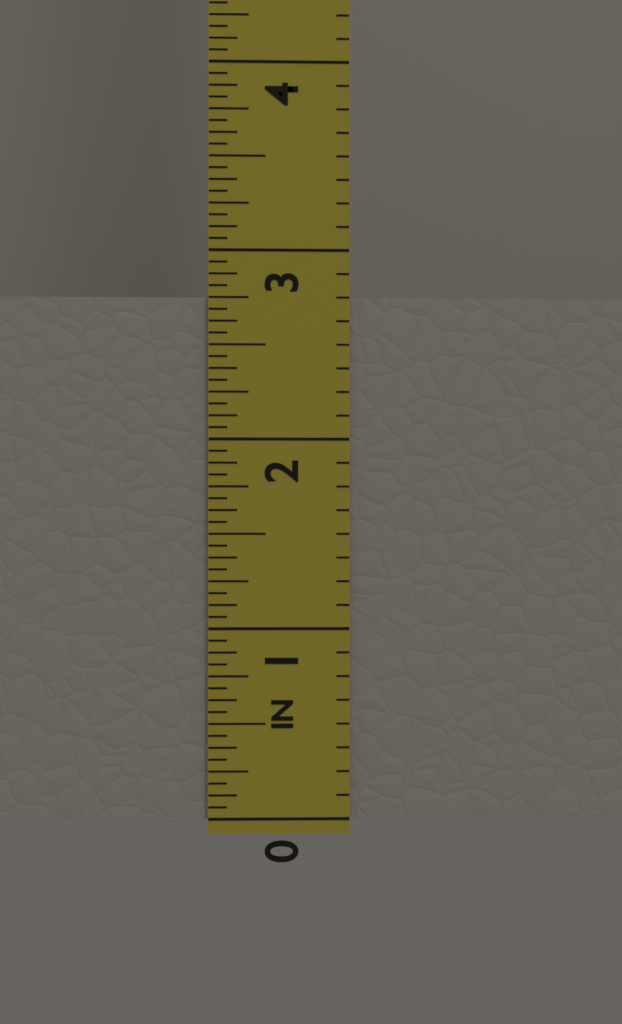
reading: 2.7500 in
